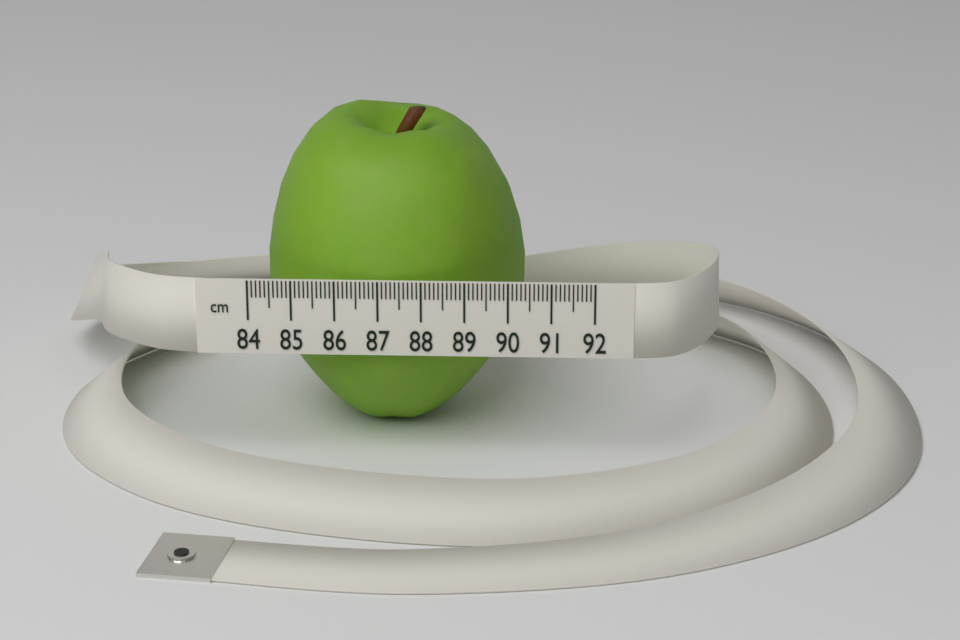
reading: 90.3 cm
